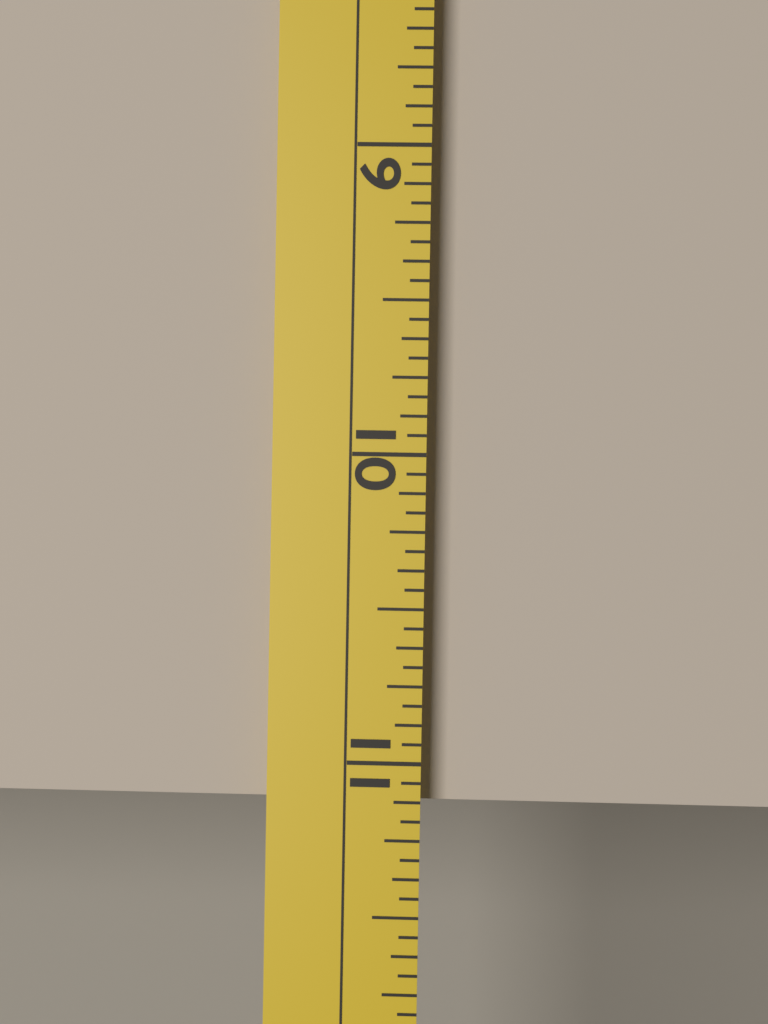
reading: 11.1250 (no unit)
